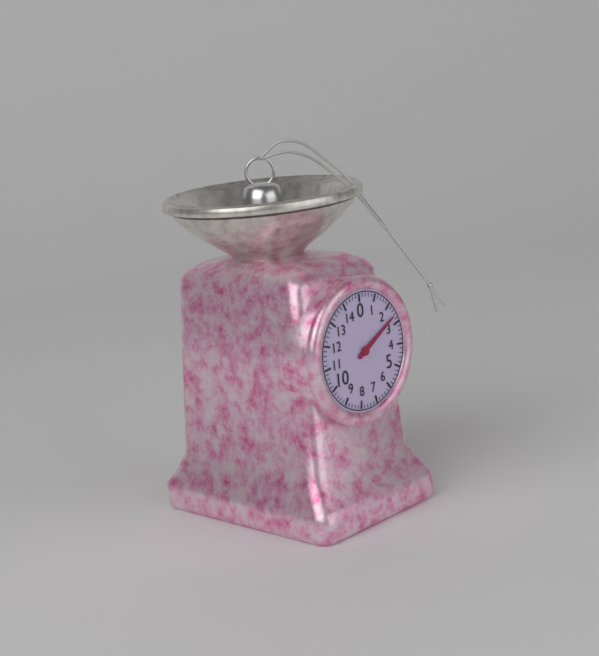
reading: 2.6 (no unit)
